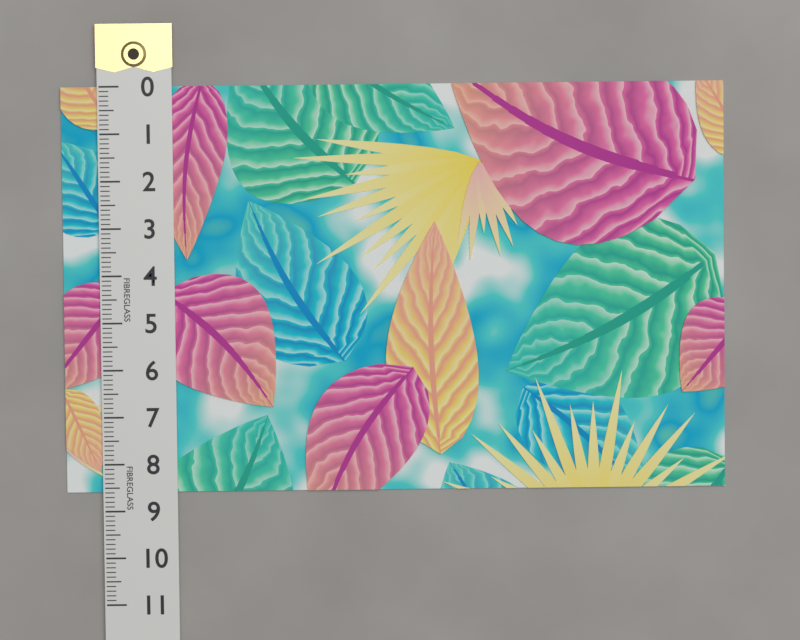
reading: 8.6 (no unit)
